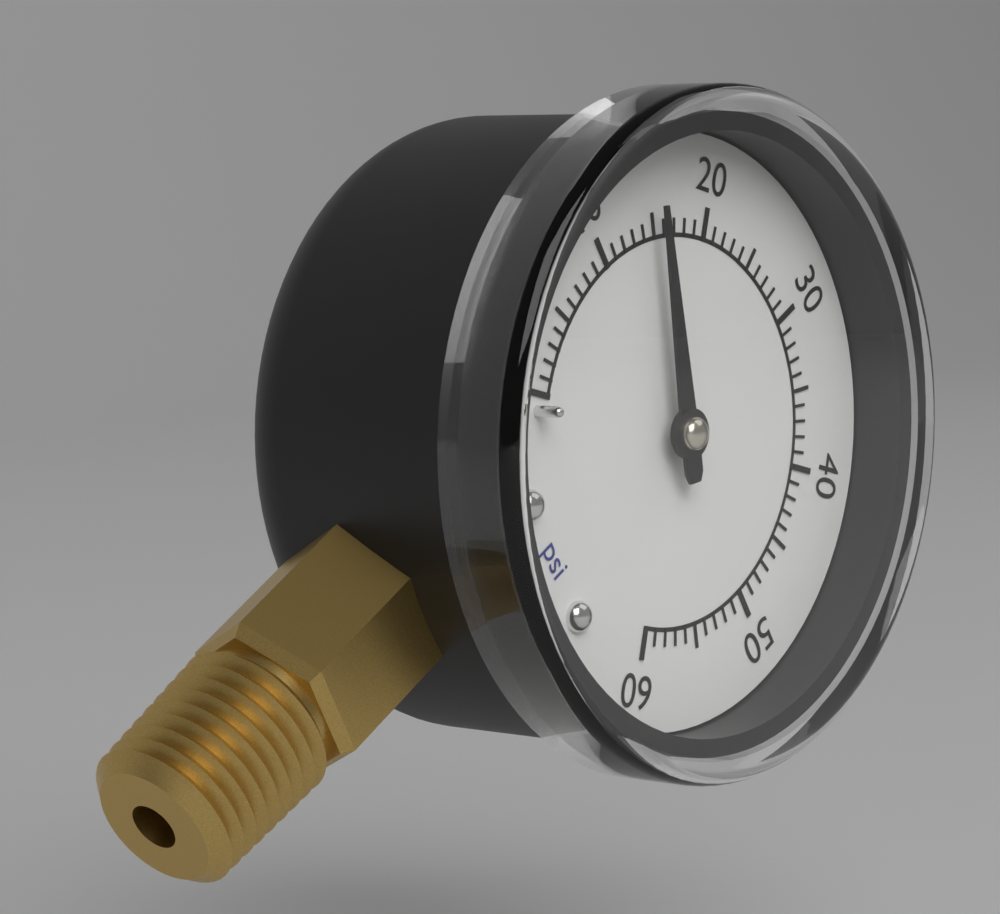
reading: 15 psi
